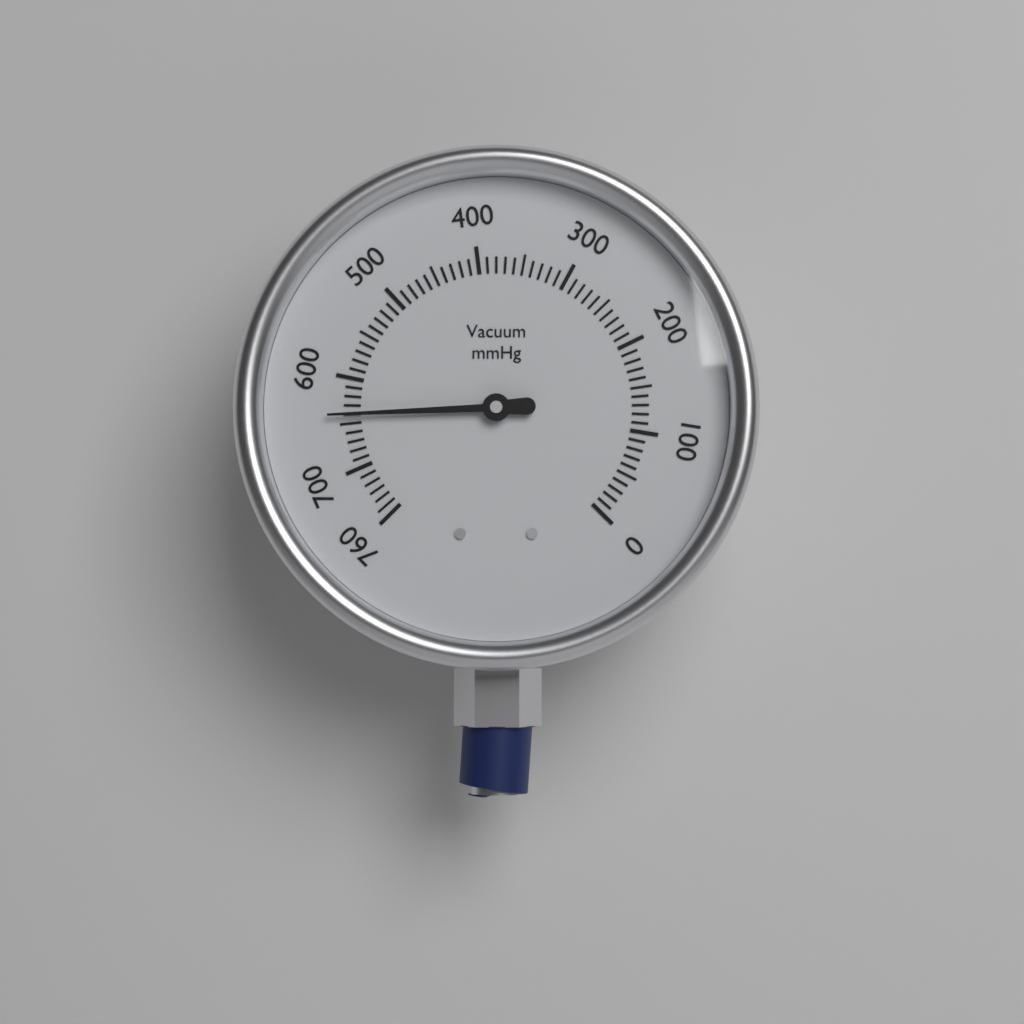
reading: 640 mmHg
